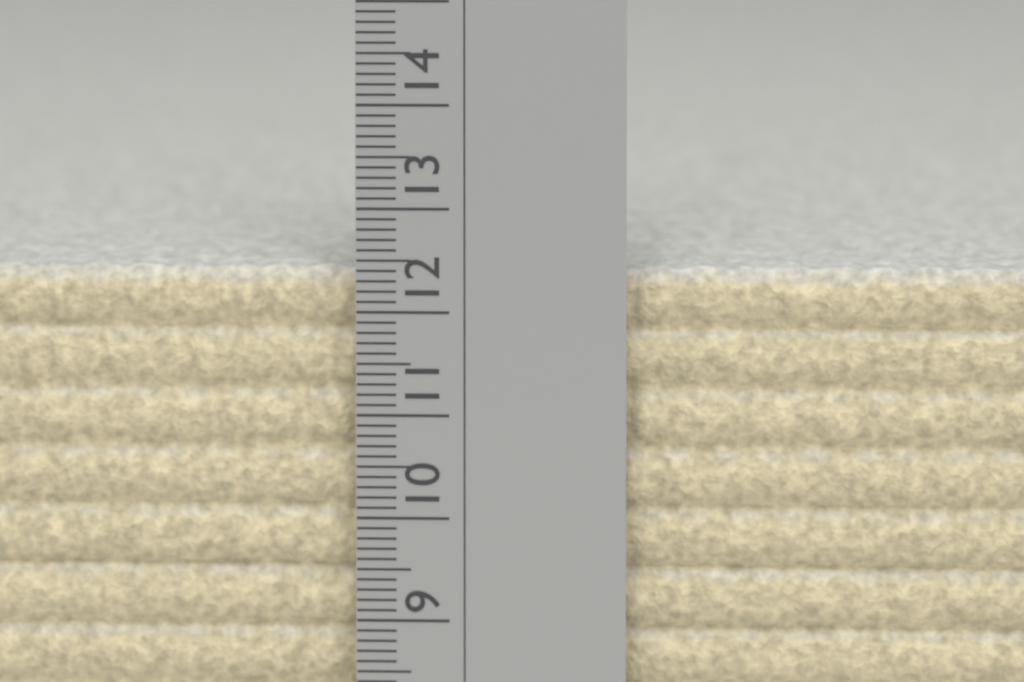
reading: 12.4 cm
